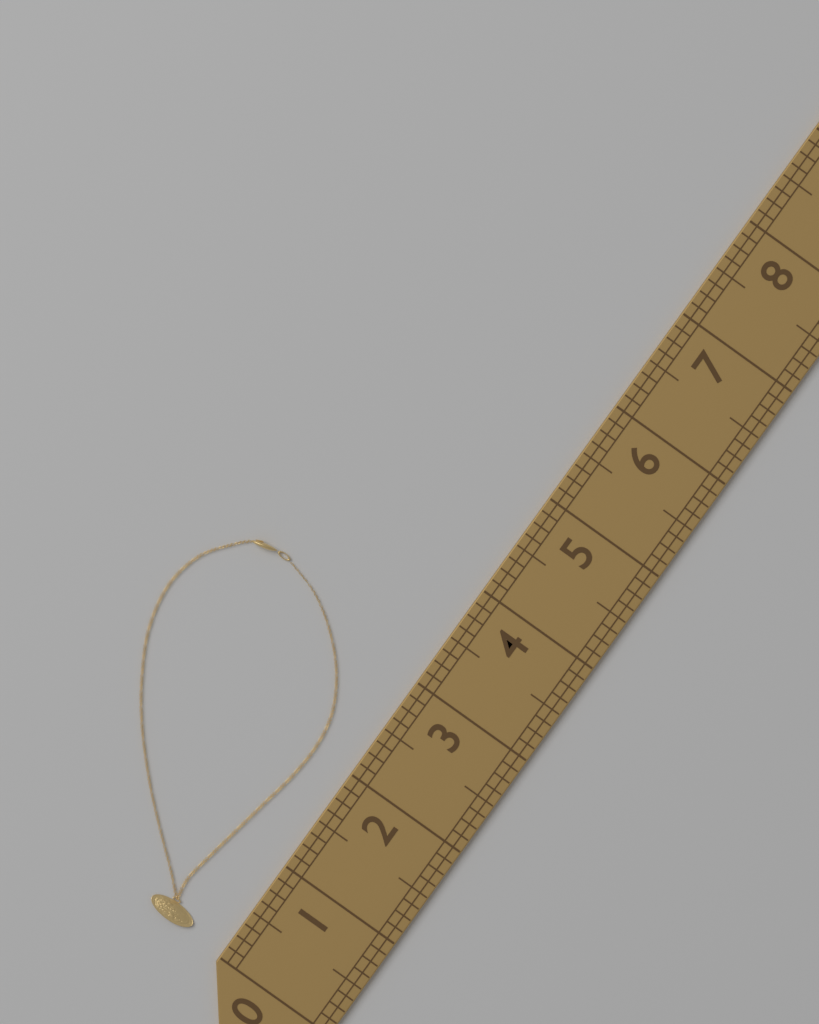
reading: 3.250 (no unit)
